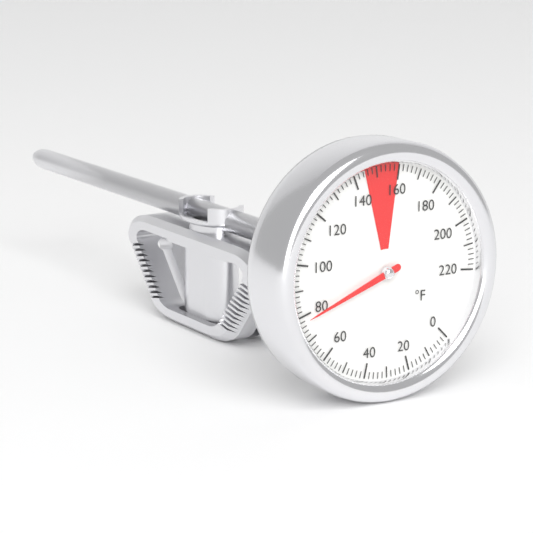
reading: 78 °F
